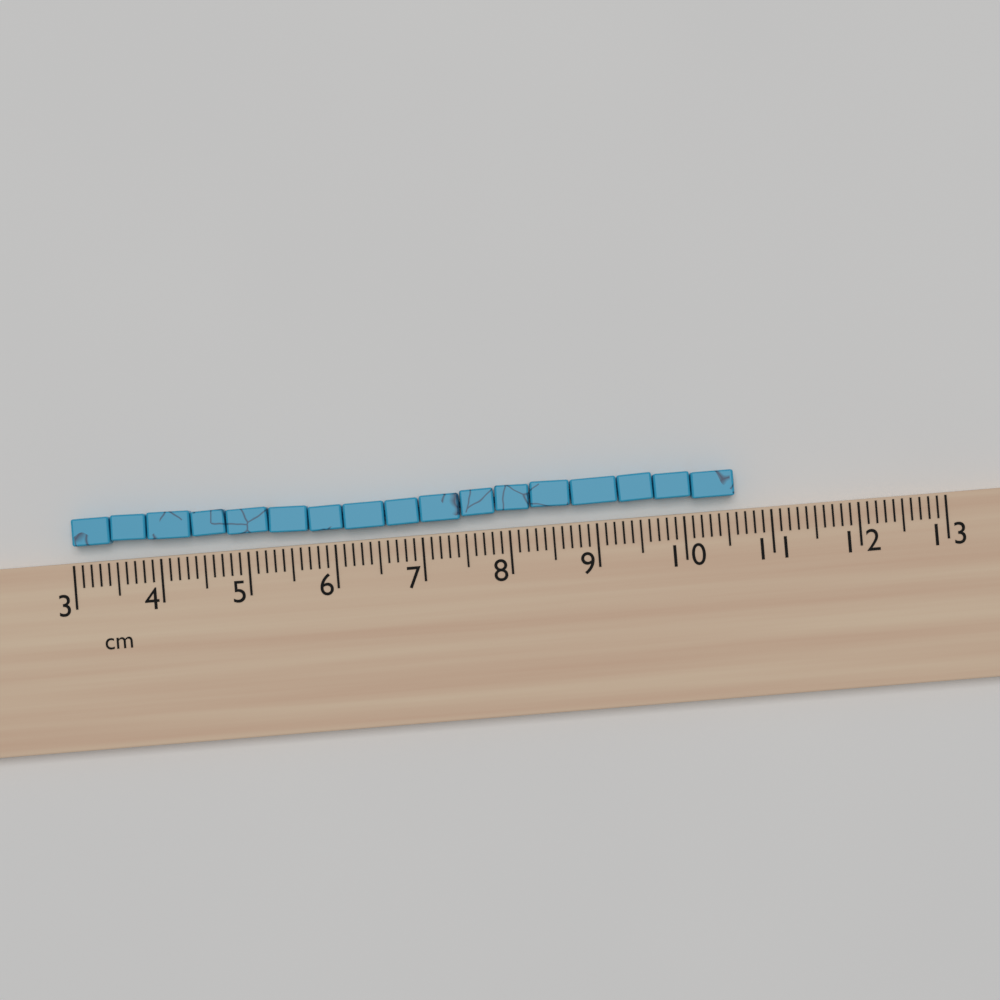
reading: 10.6 cm
